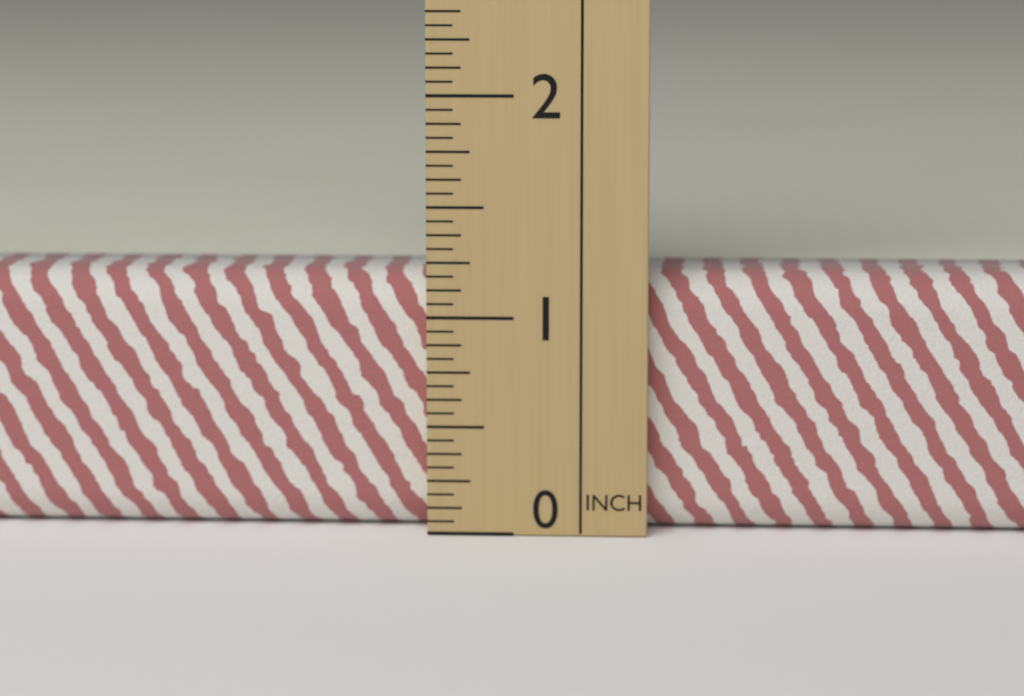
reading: 1.1875 in
